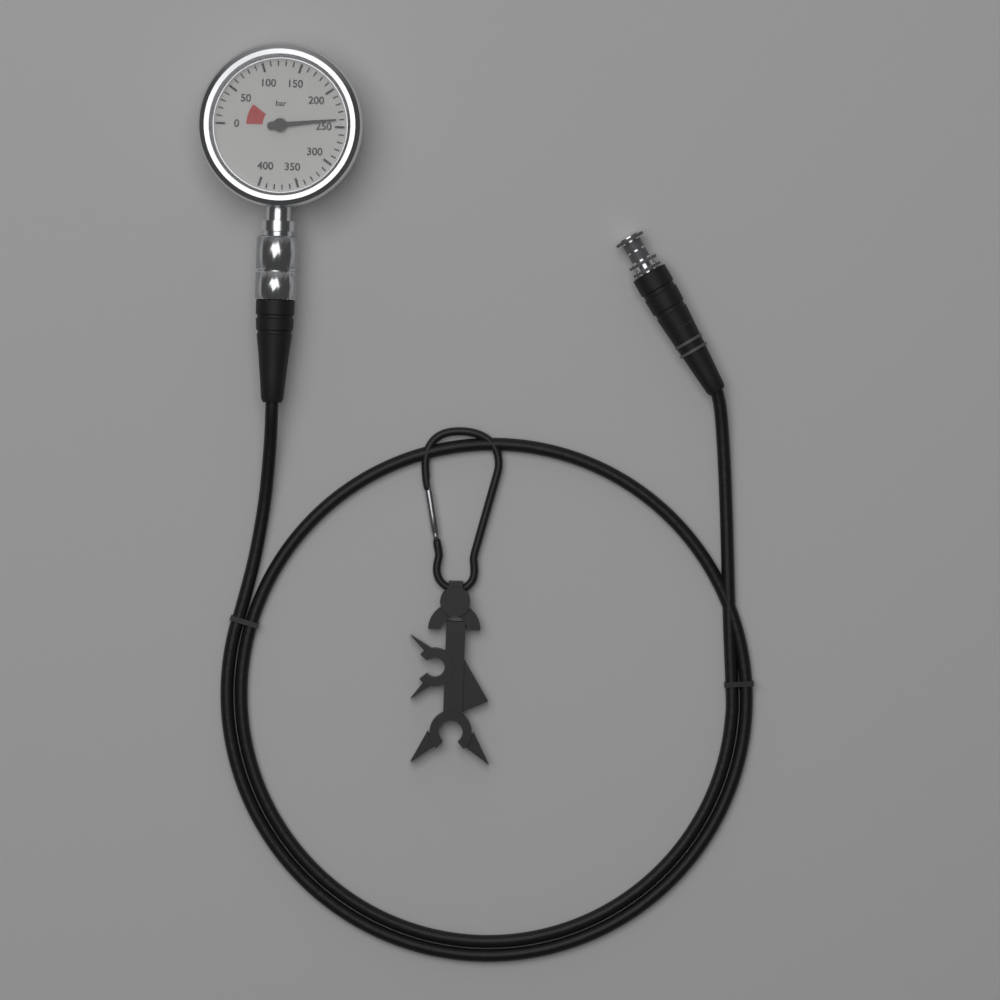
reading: 240 bar
